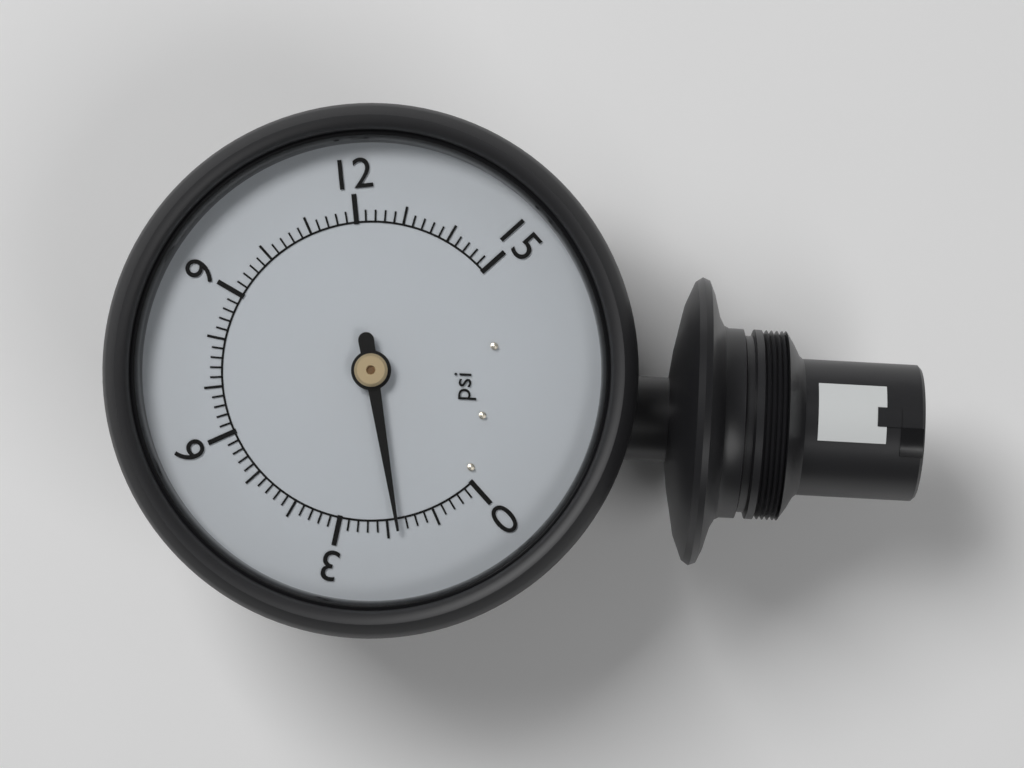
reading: 1.8 psi
